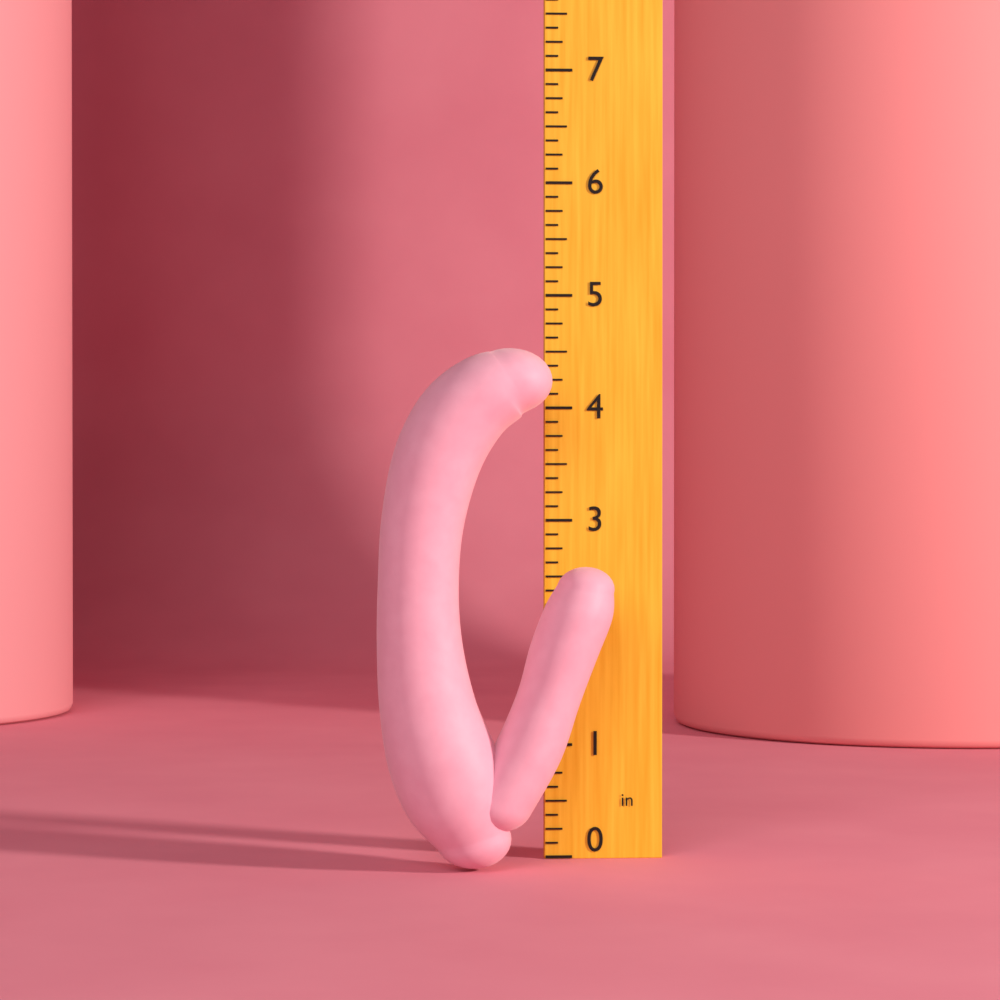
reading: 4.500 in
